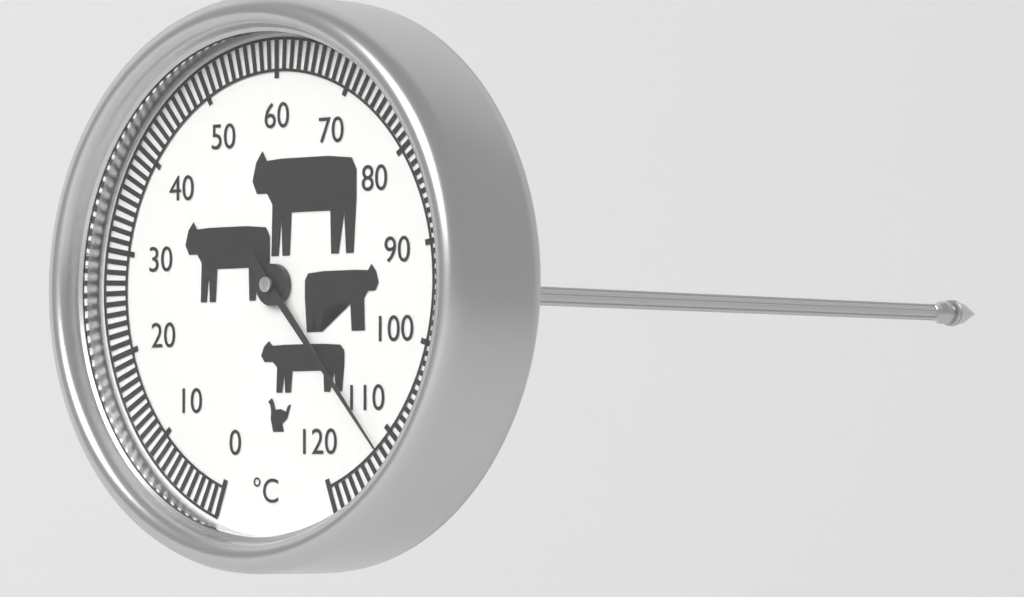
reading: 112 °C
